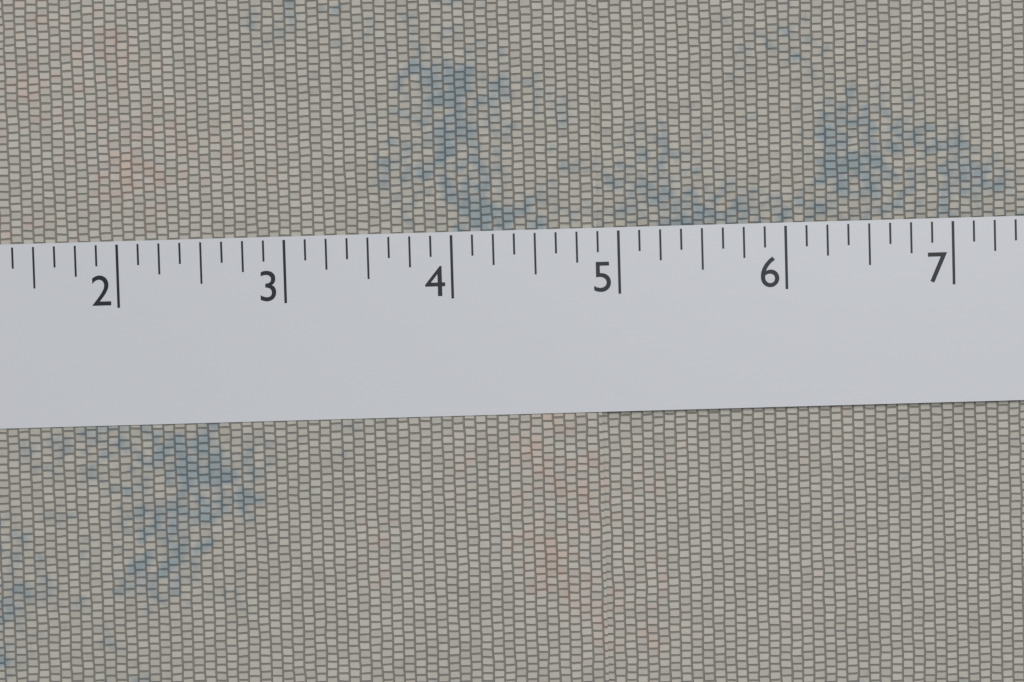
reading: 4.875 in
